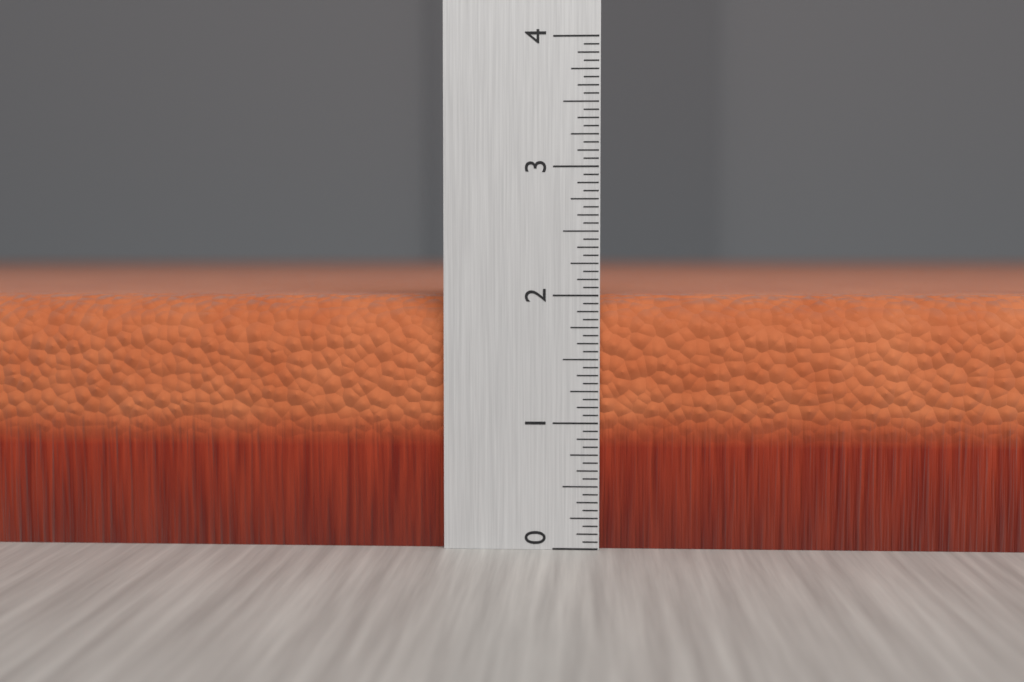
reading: 2.0000 (no unit)
